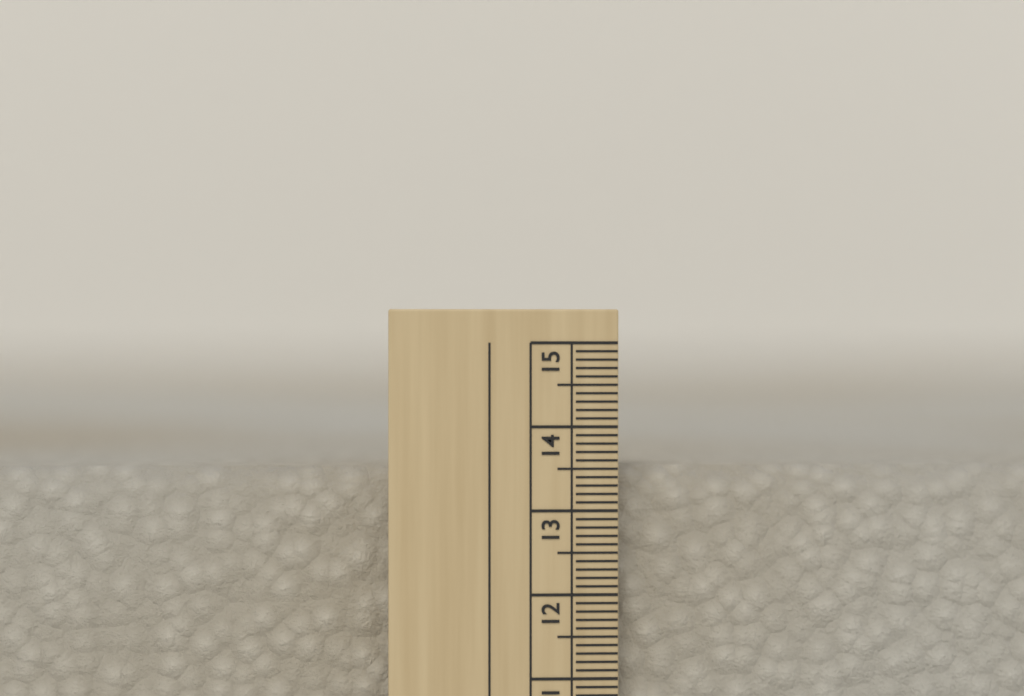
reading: 13.5 cm
